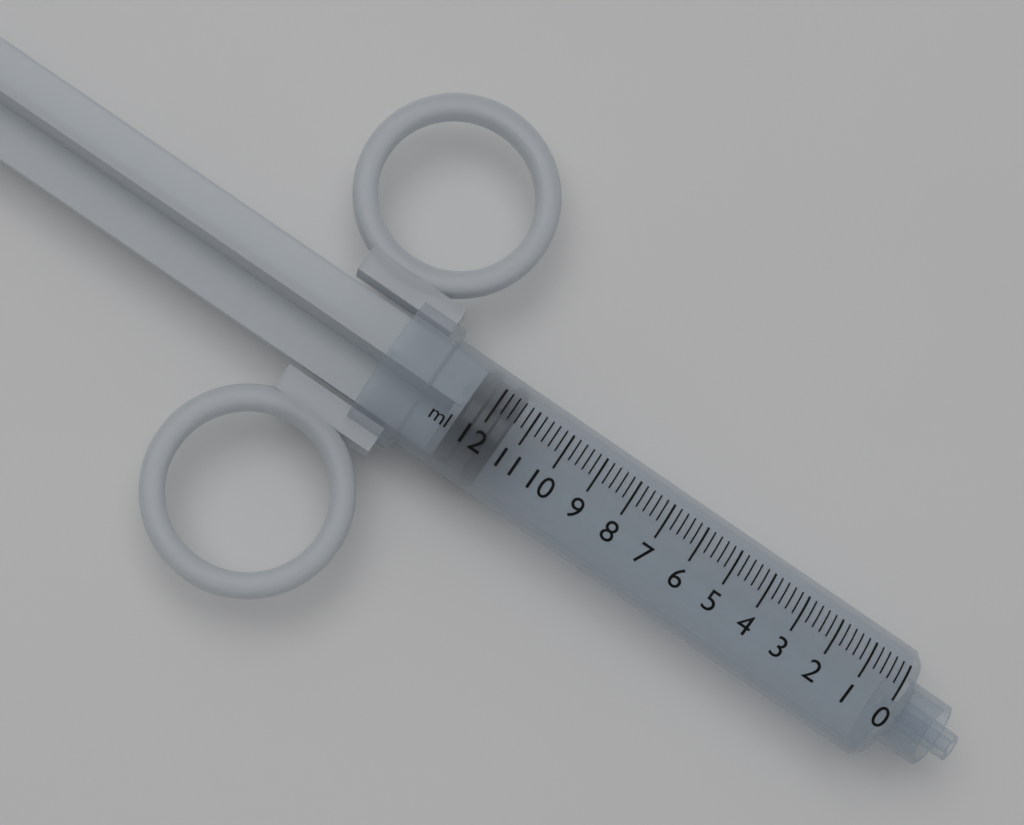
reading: 11.4 ml
